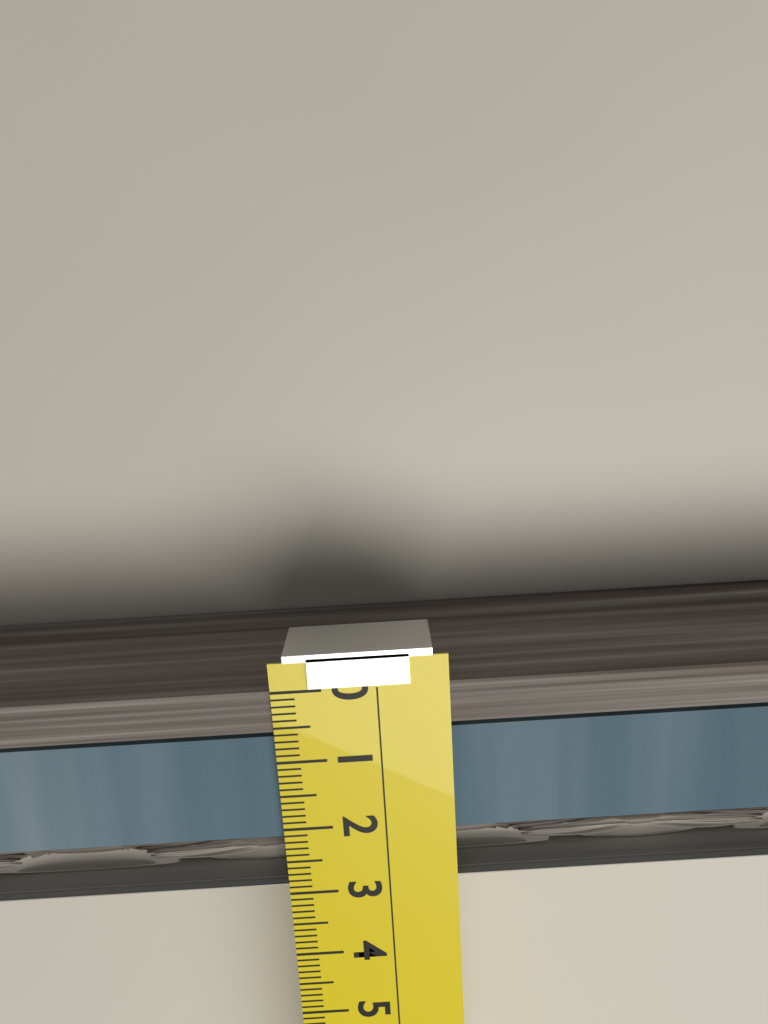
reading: 2.9 cm
